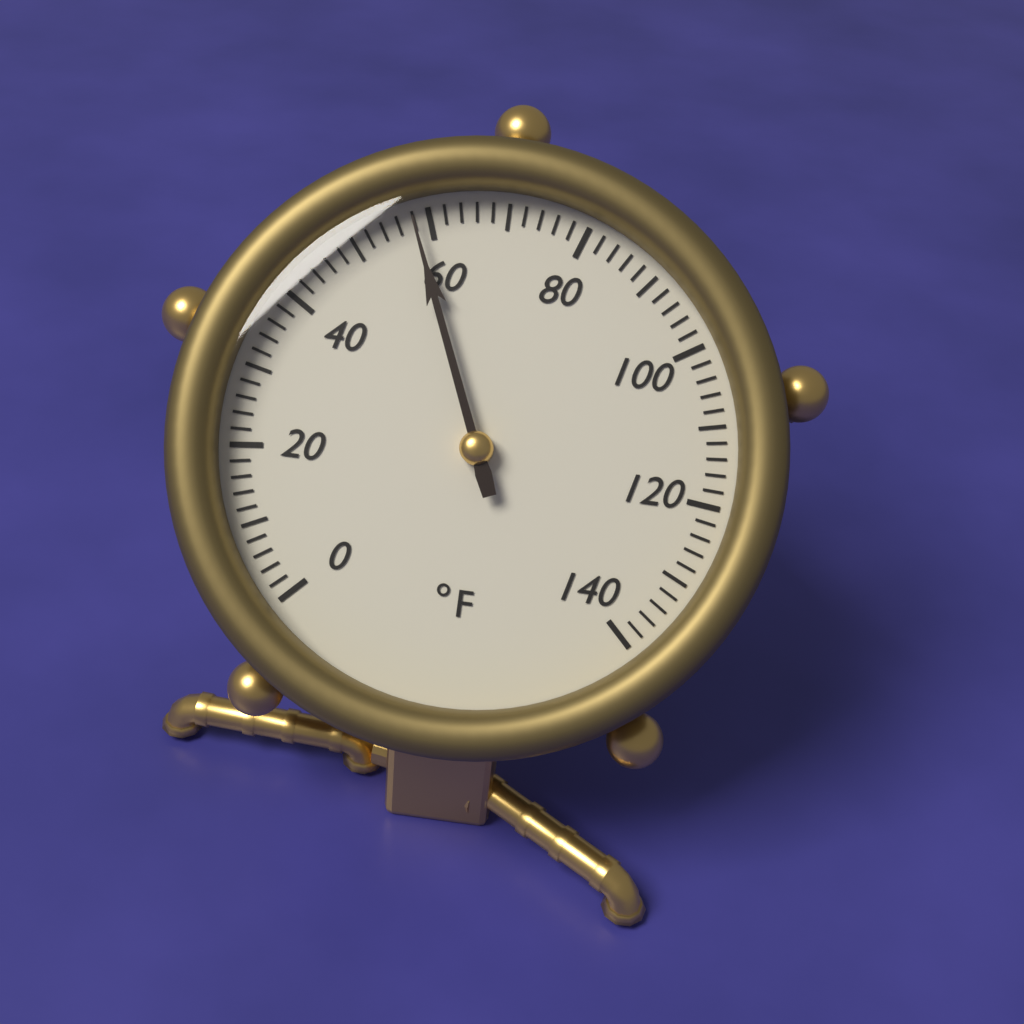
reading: 58 °F
